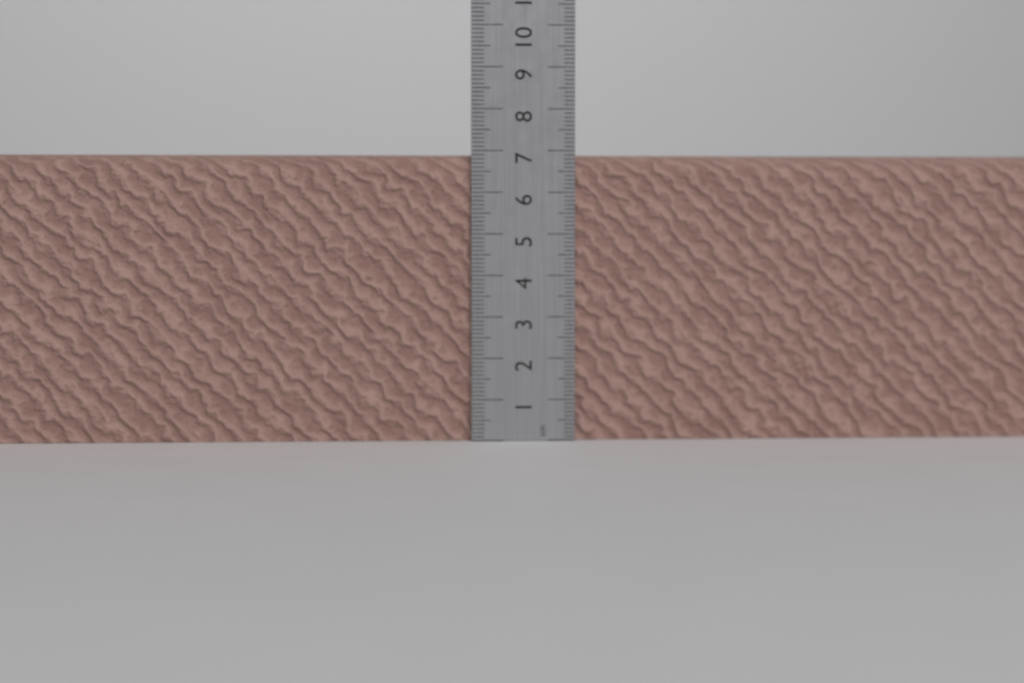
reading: 6.9 cm
